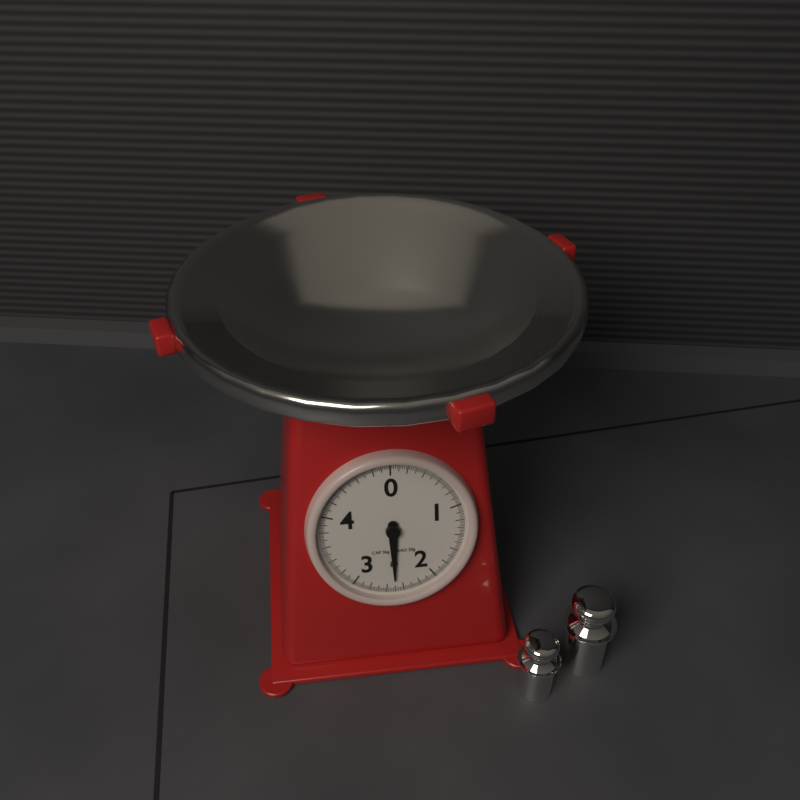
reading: 2.50 kg
